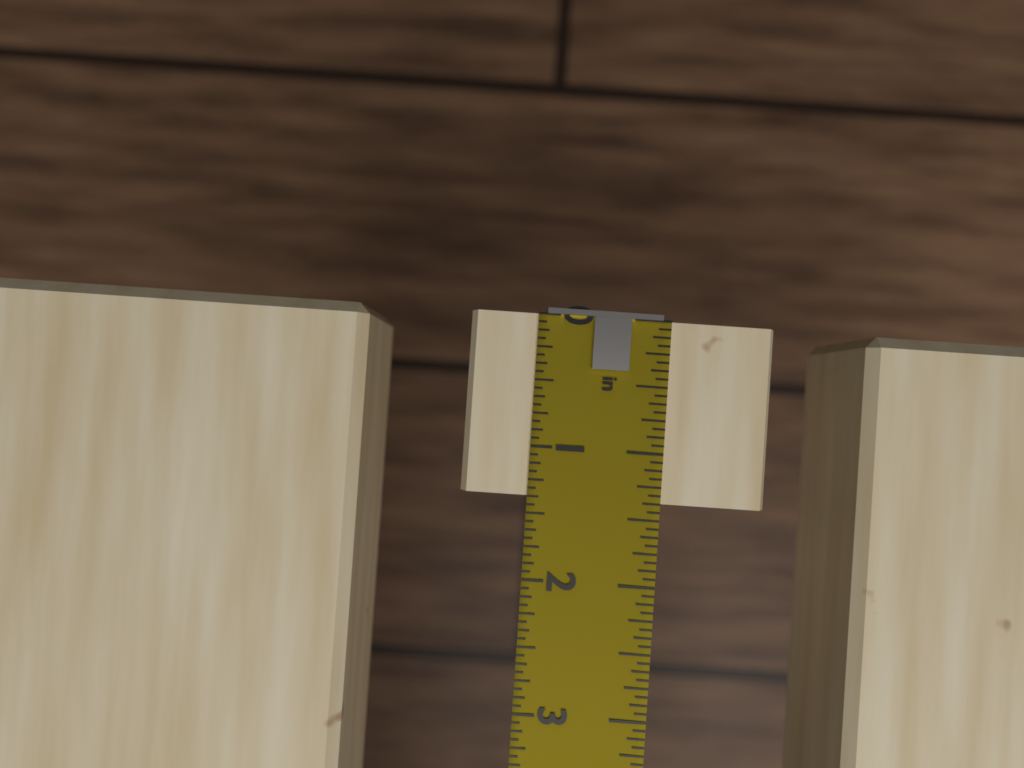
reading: 1.3750 in
